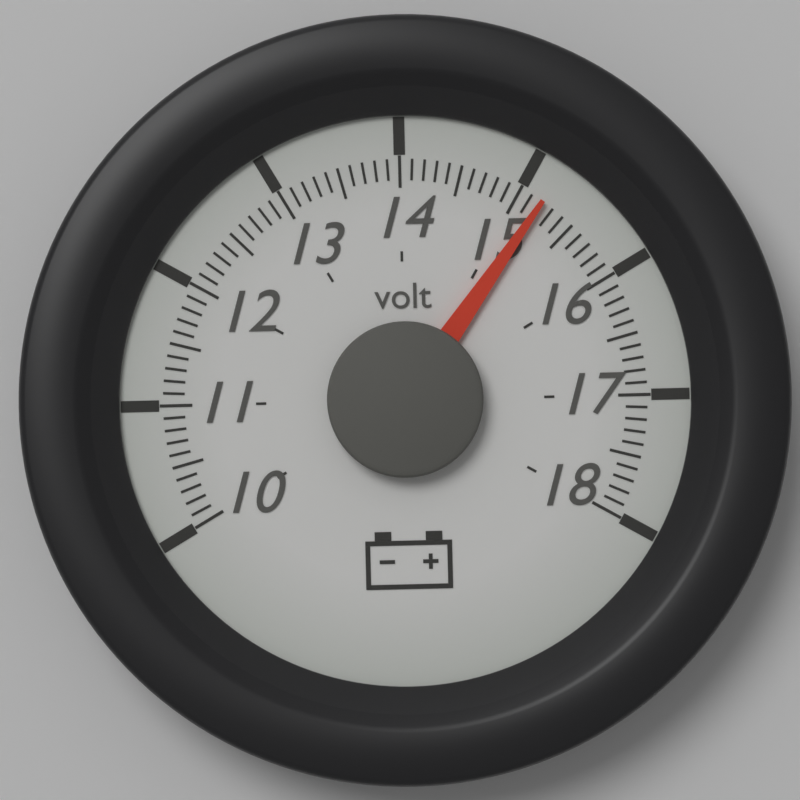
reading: 15.2 volt
